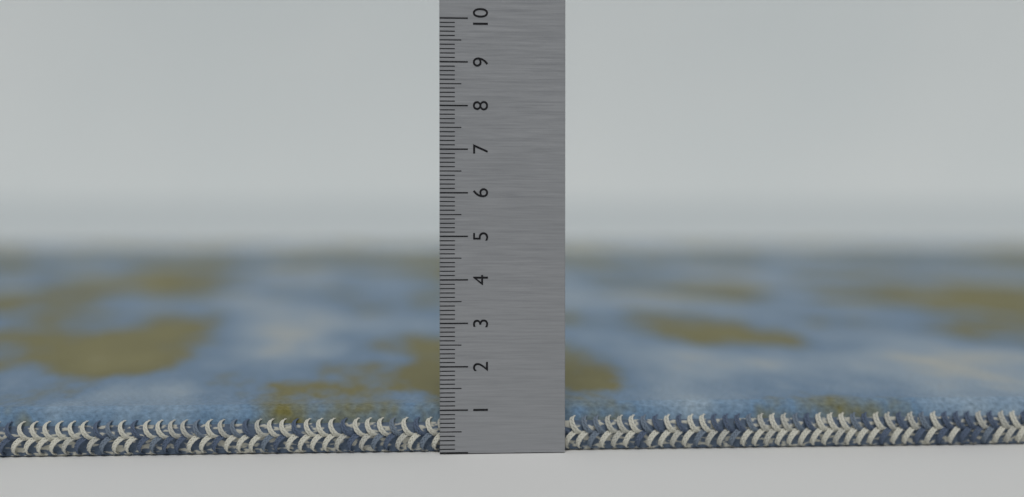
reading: 1.1 (no unit)
